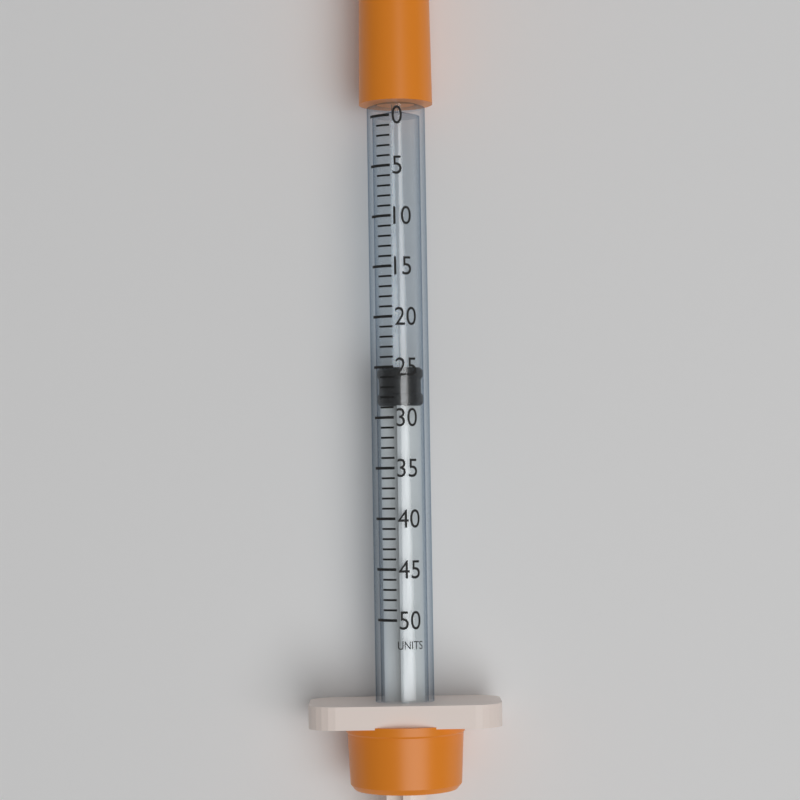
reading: 25 units
